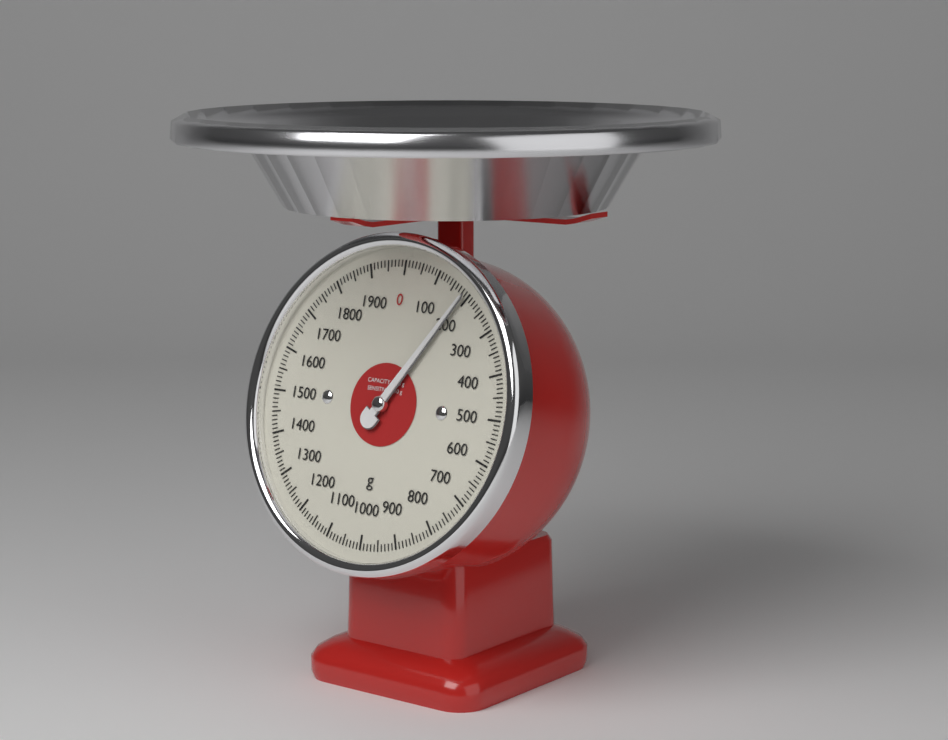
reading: 190 g
